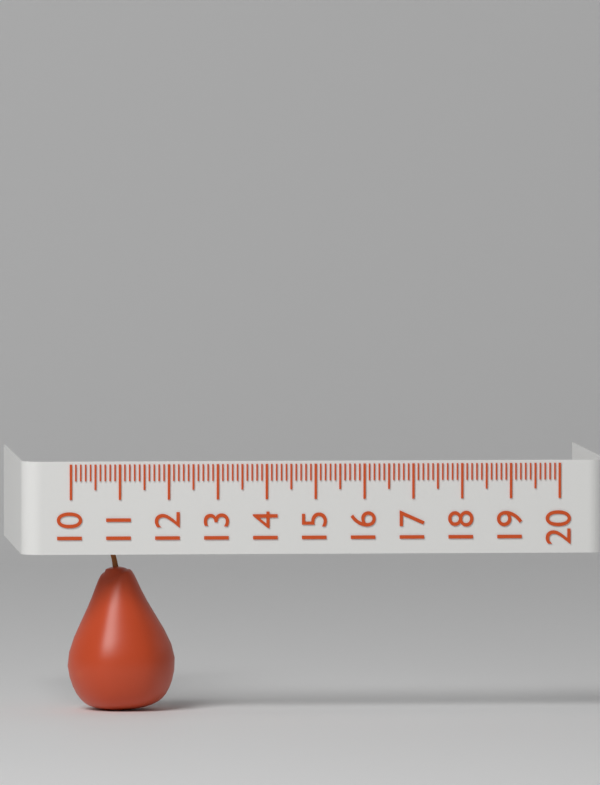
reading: 12.2 (no unit)
